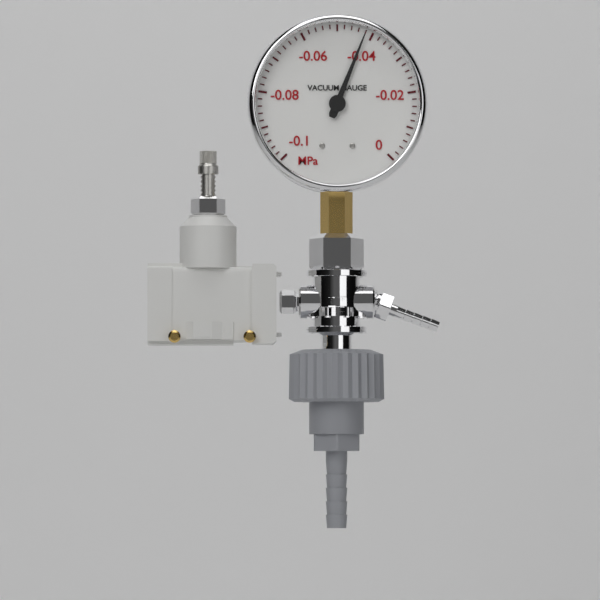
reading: -0.042 MPa
